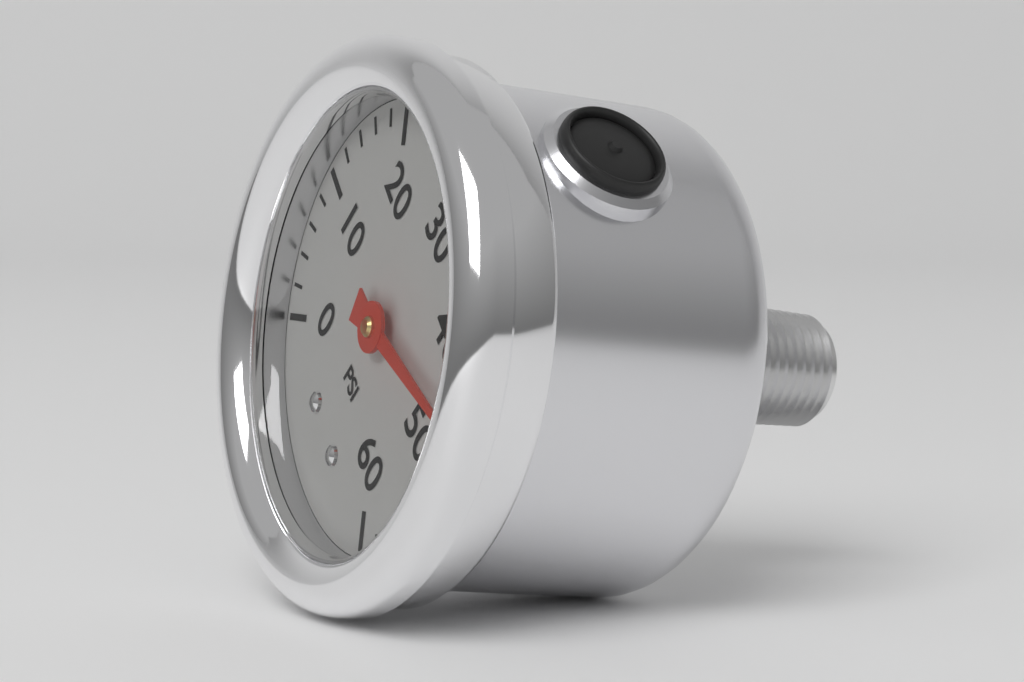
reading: 46 psi
